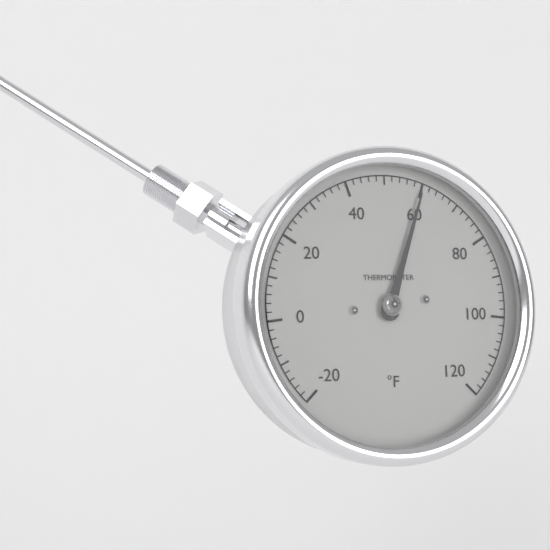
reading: 60 °F
